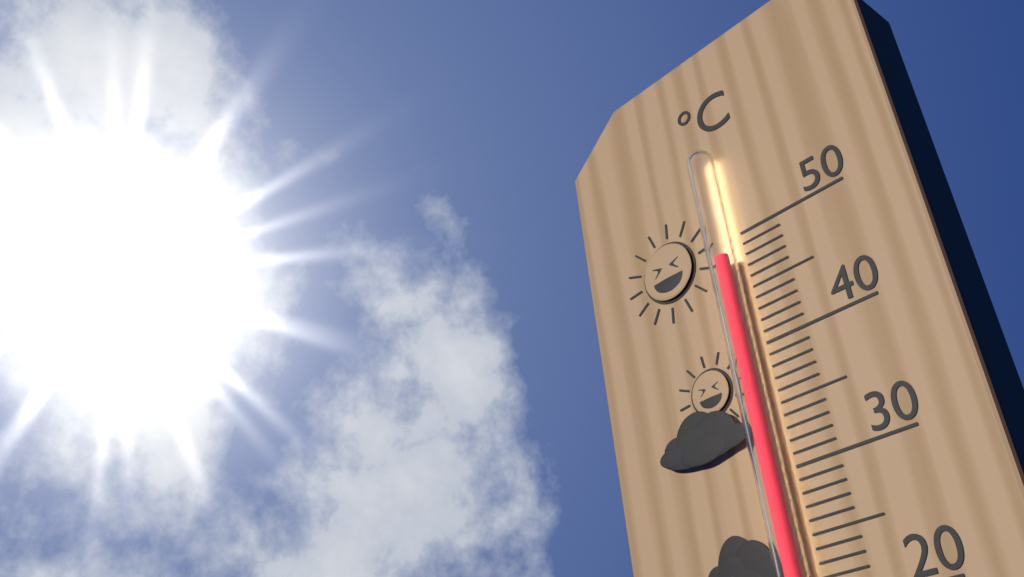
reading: 48 °C
